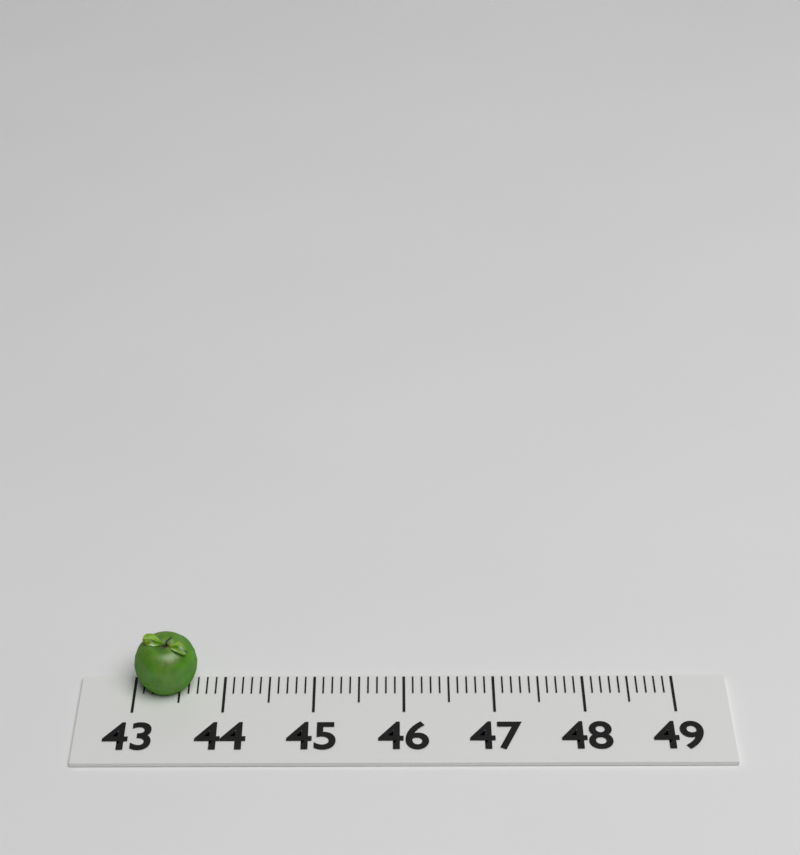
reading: 43.7 (no unit)
